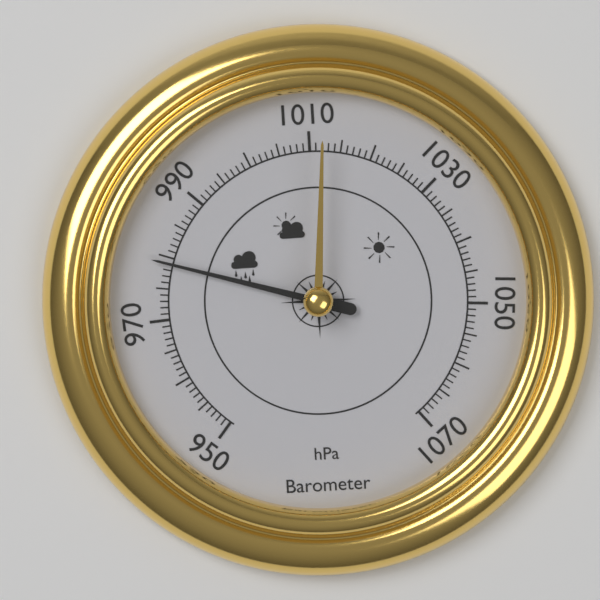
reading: 979 hPa
